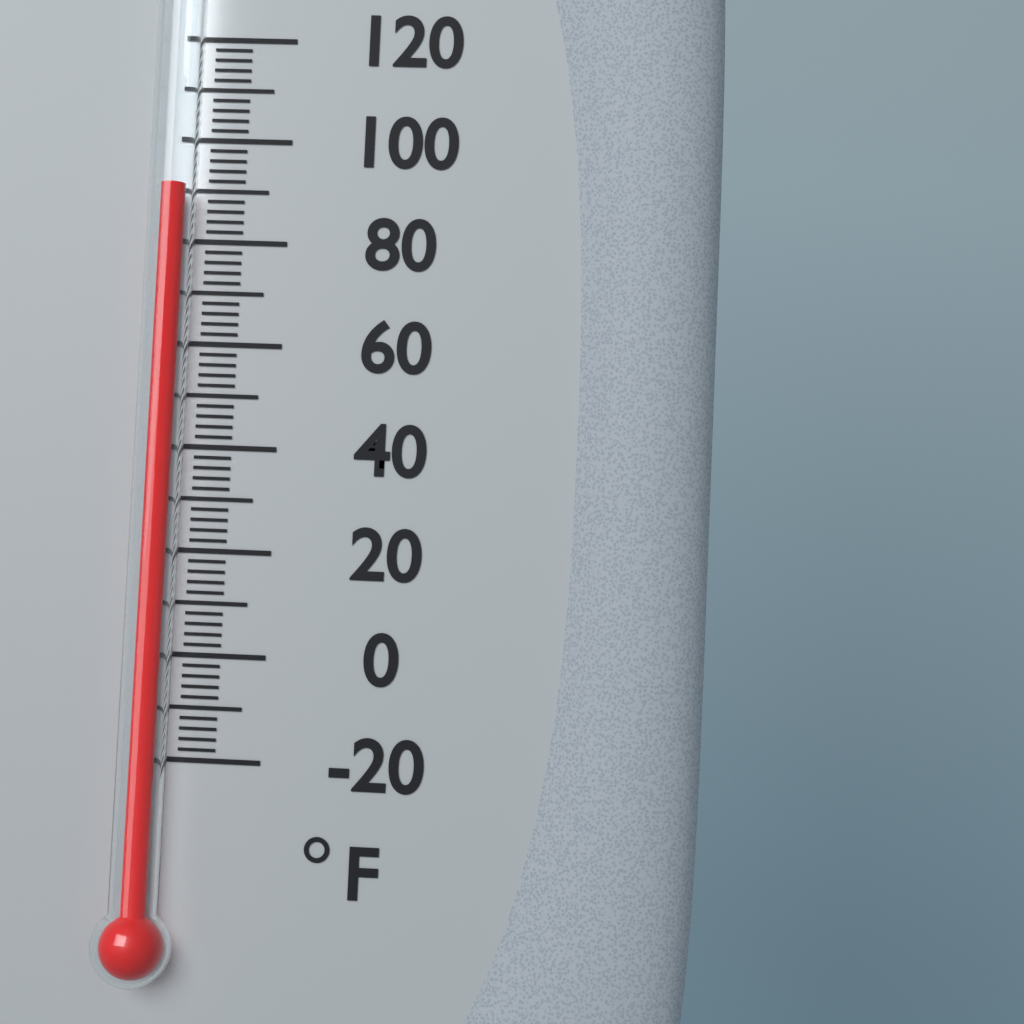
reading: 90 °F
